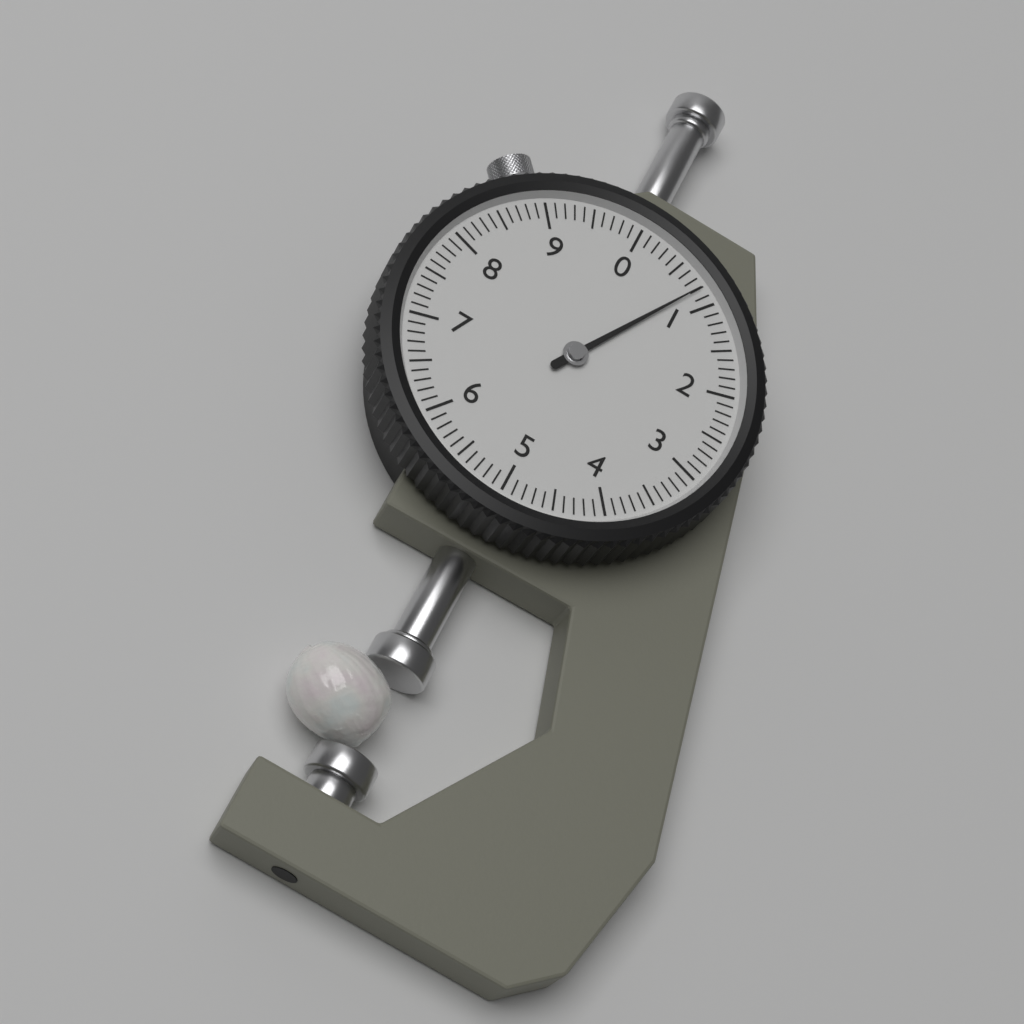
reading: 0.8 mm
